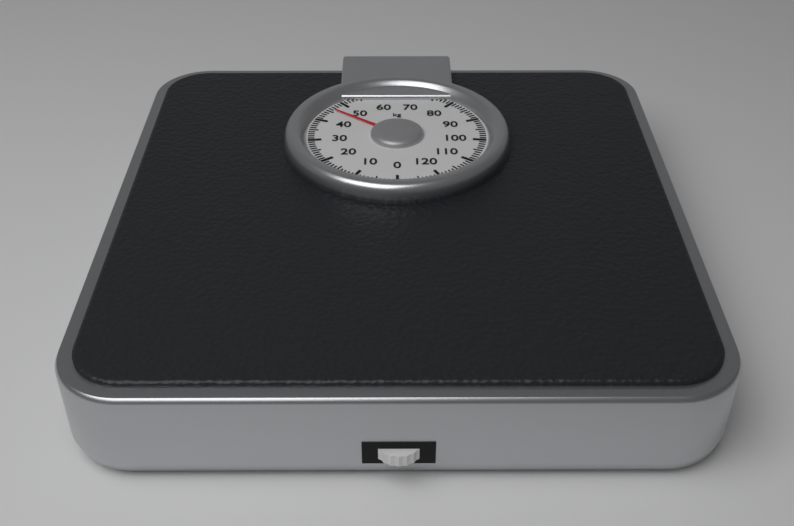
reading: 46 kg
